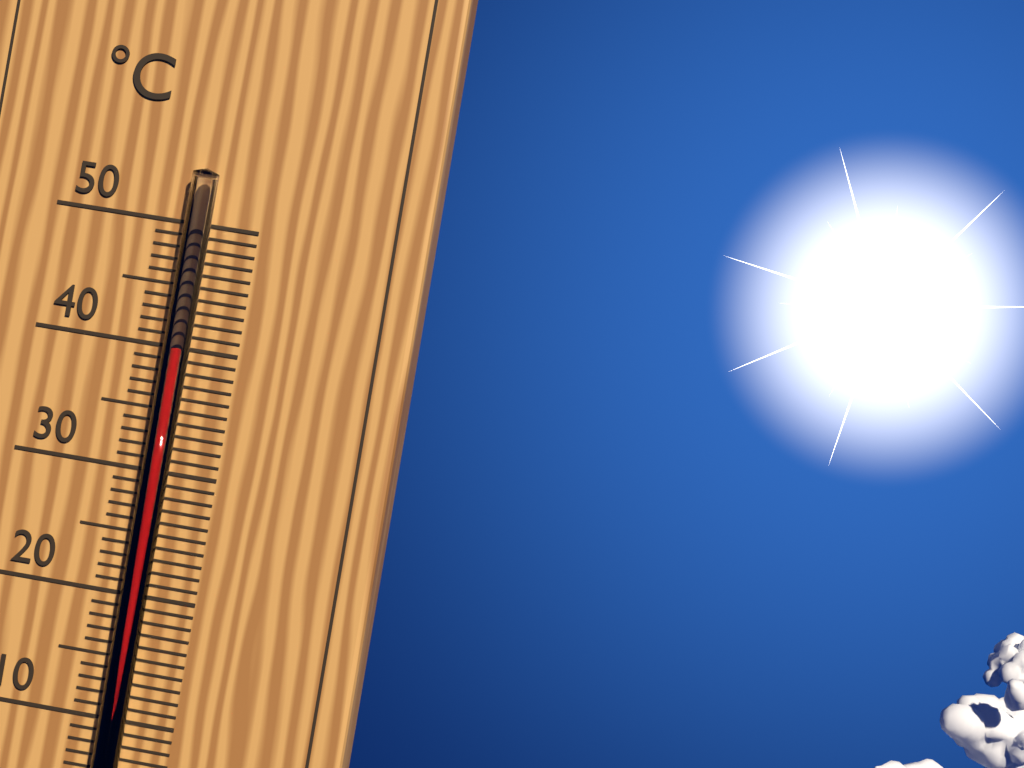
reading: 40 °C
